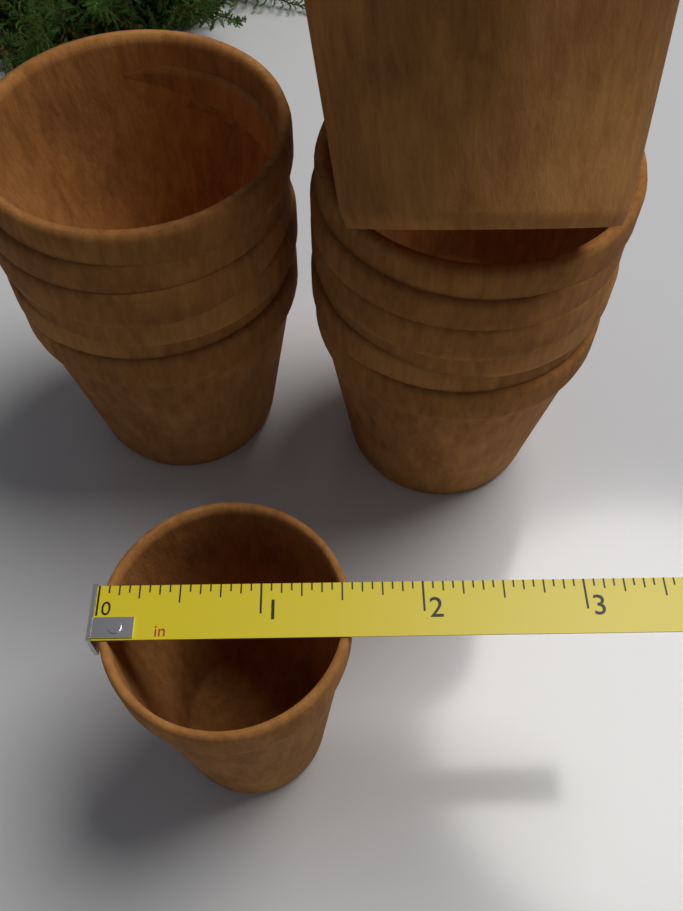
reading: 1.5625 in
